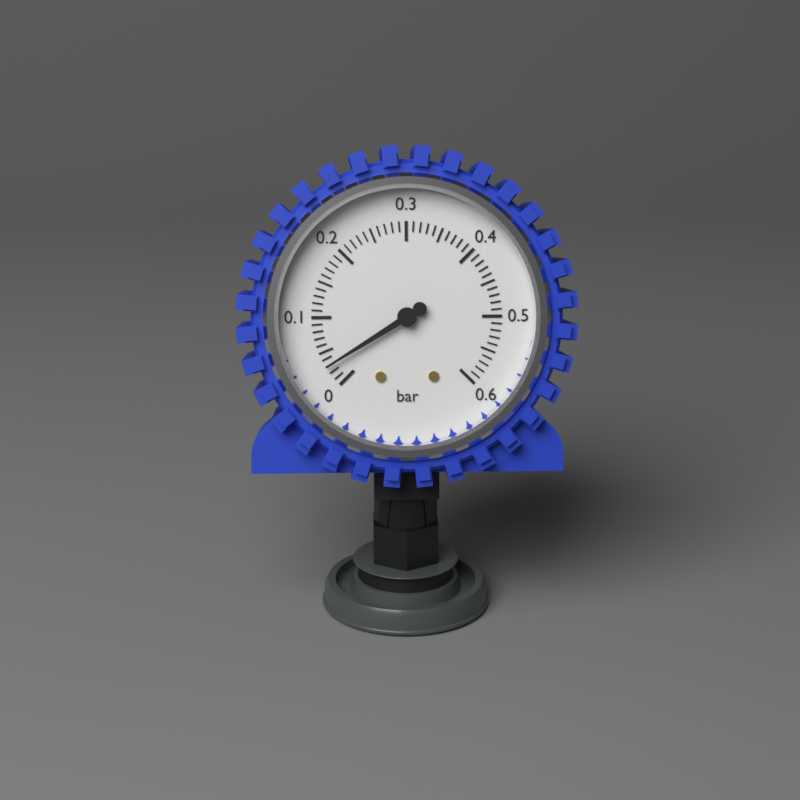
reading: 0.03 bar
